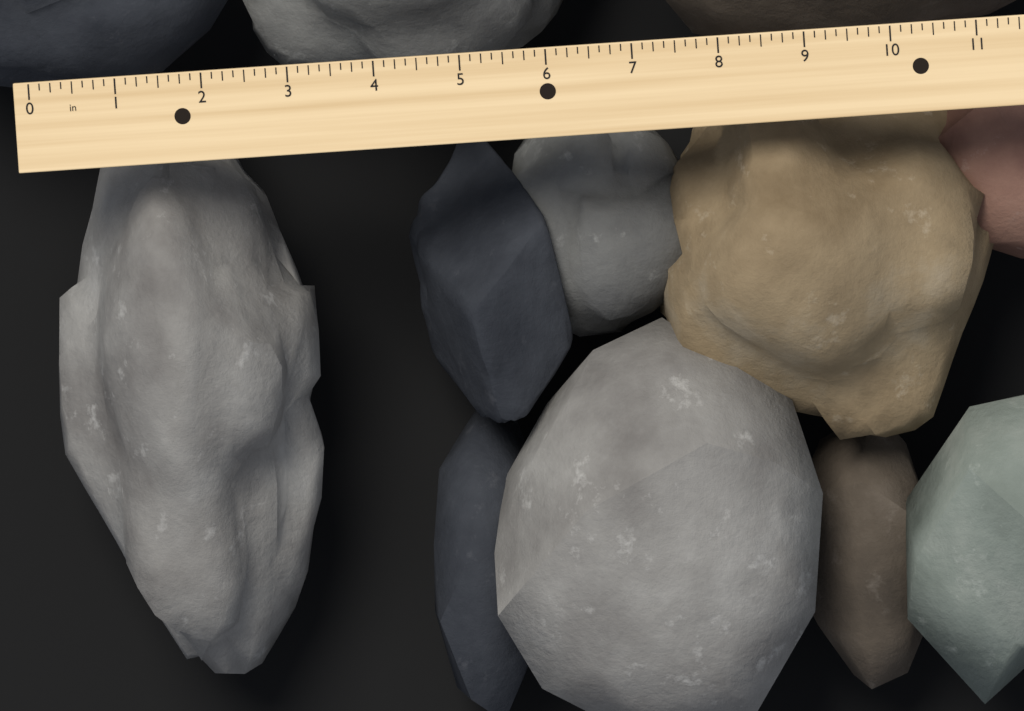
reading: 3.125 in
